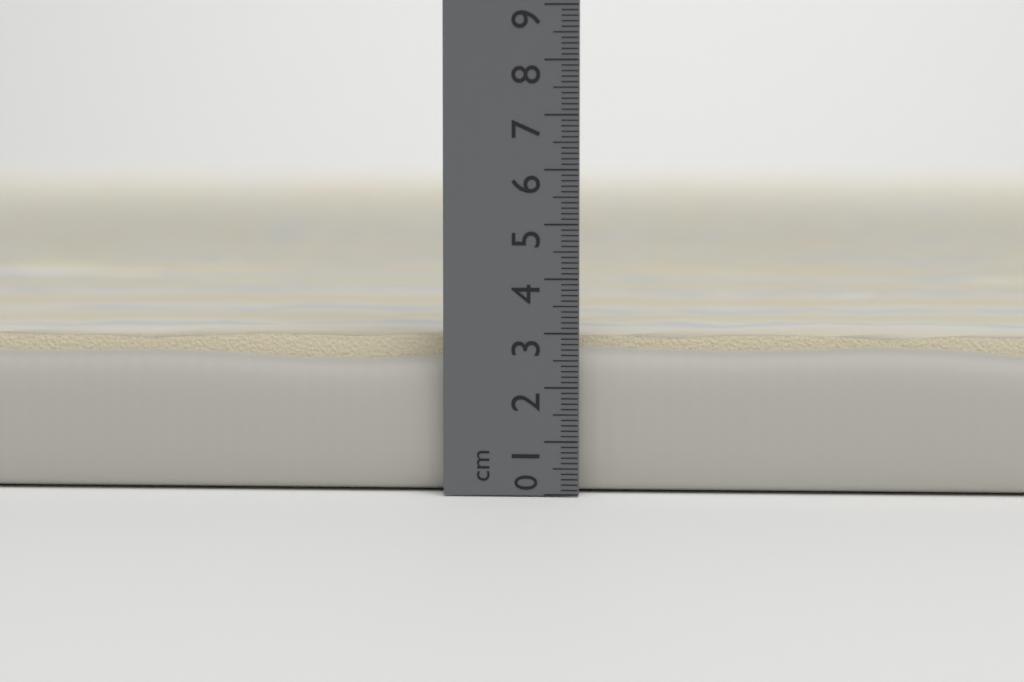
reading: 3.0 cm
